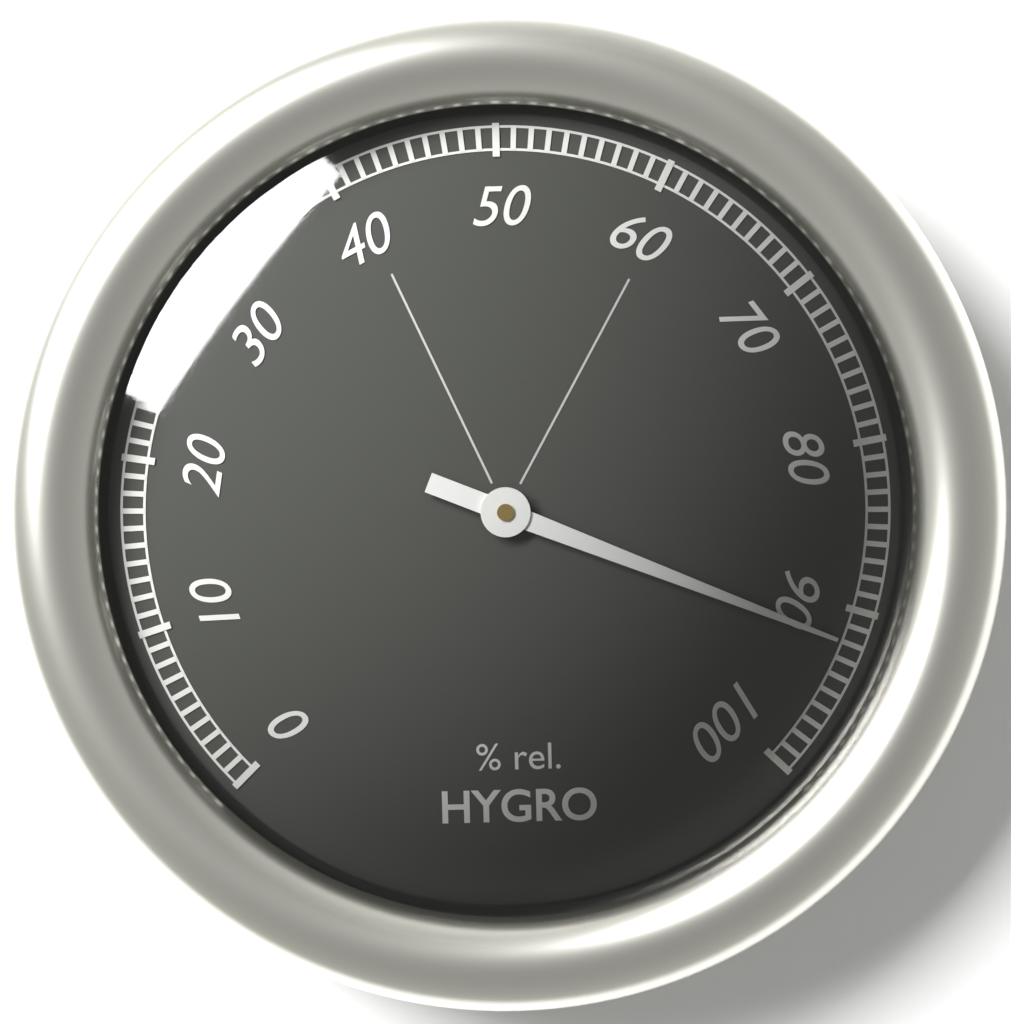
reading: 92 %
